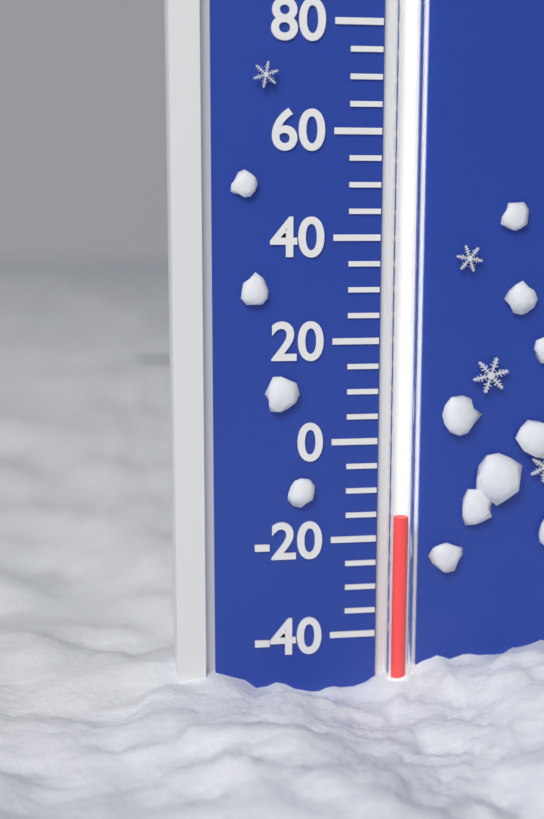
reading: -15 °F
